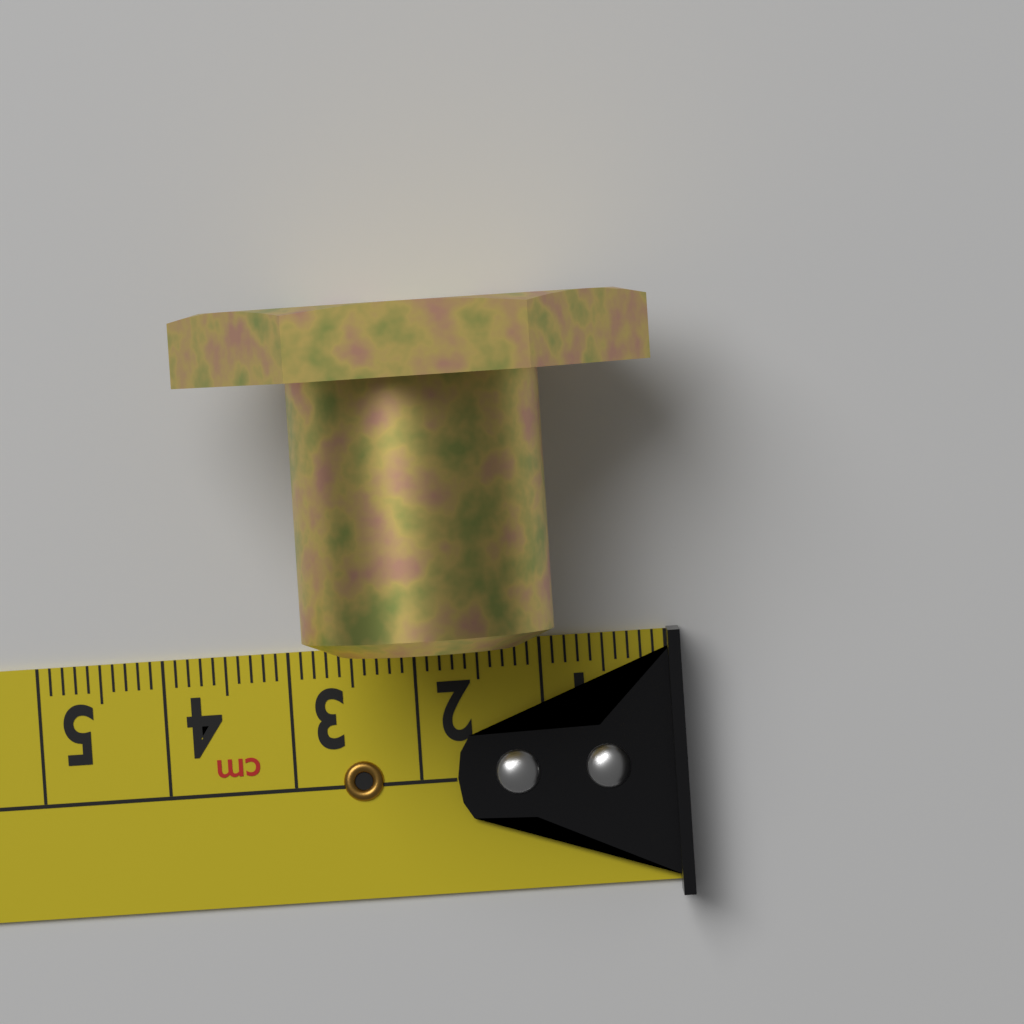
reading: 3.7 cm
